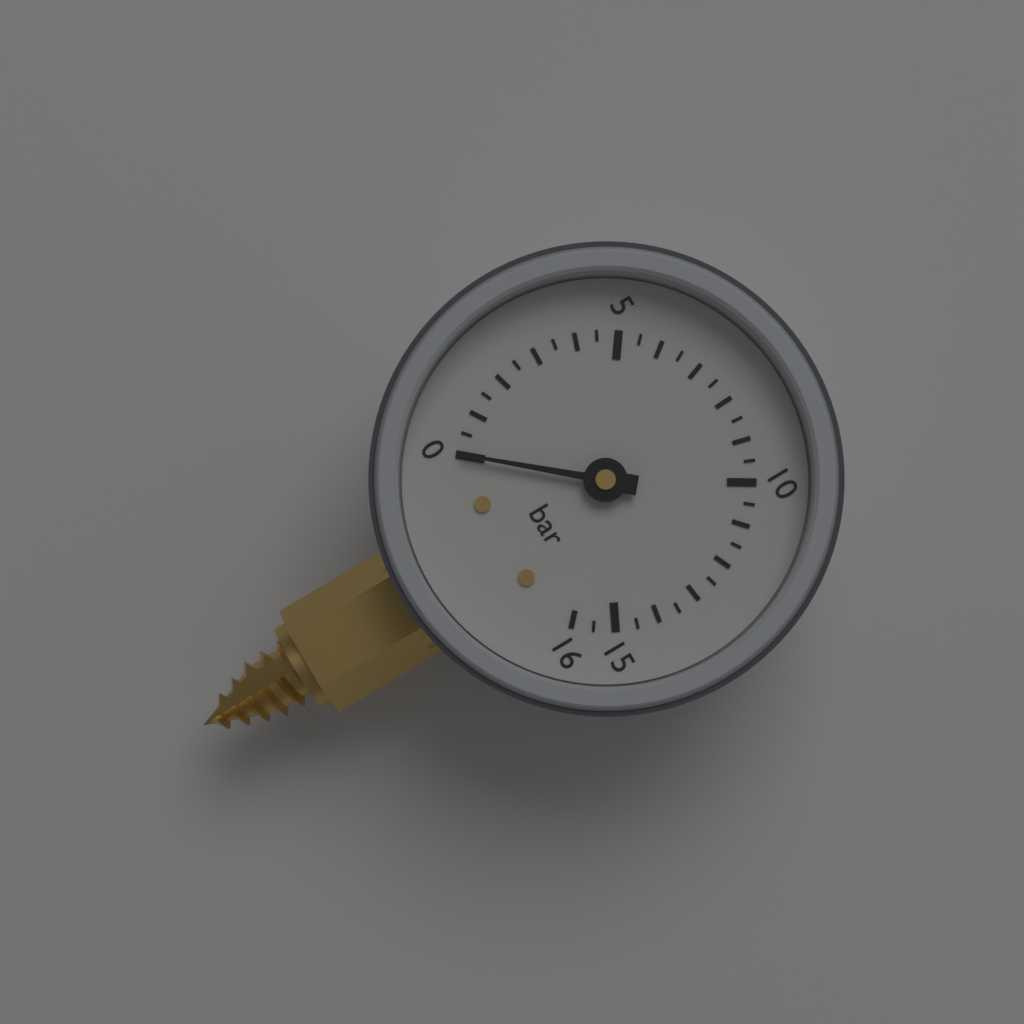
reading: 0.0 bar
